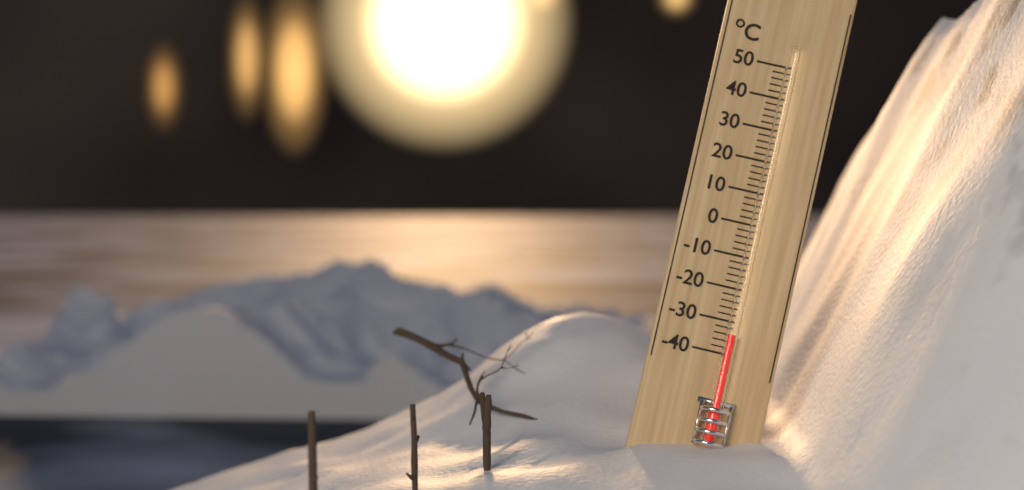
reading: -34 °C
